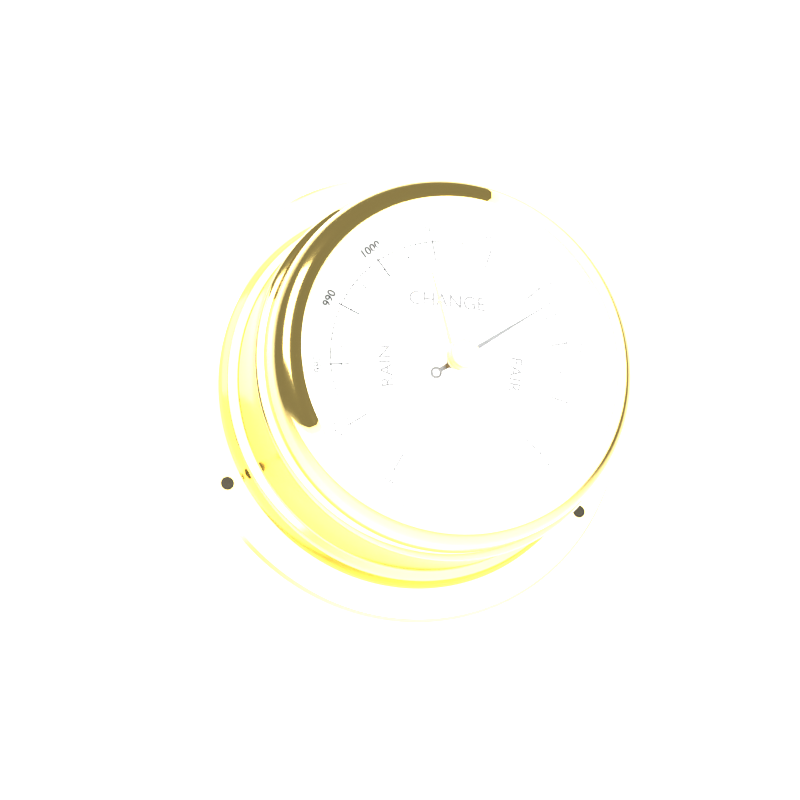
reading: 1033 mbar
